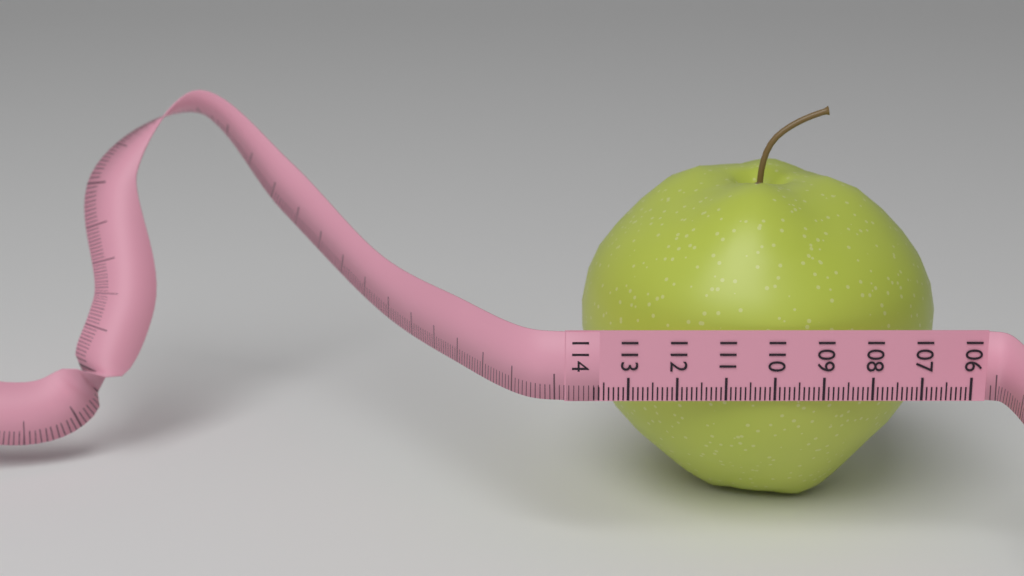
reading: 113.8 (no unit)
